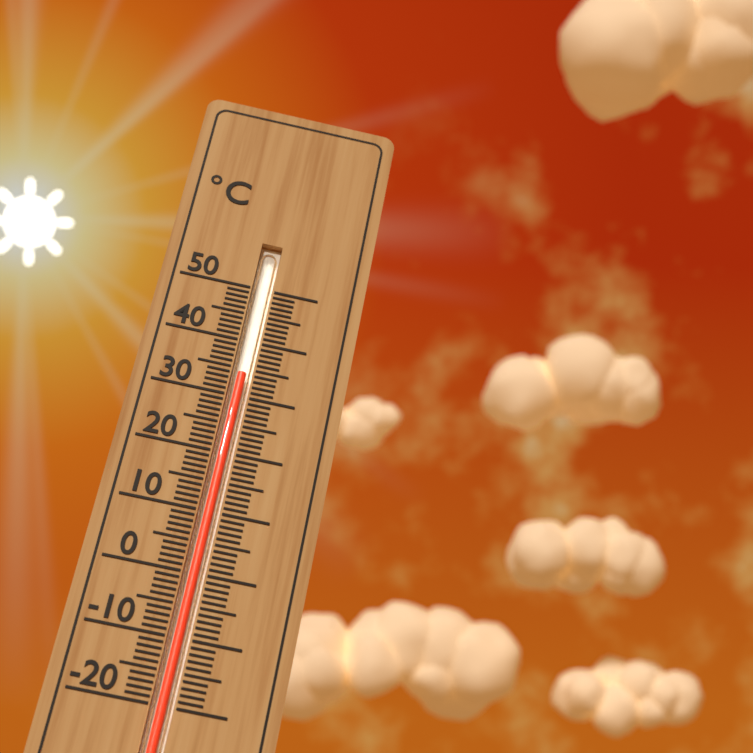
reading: 34 °C
